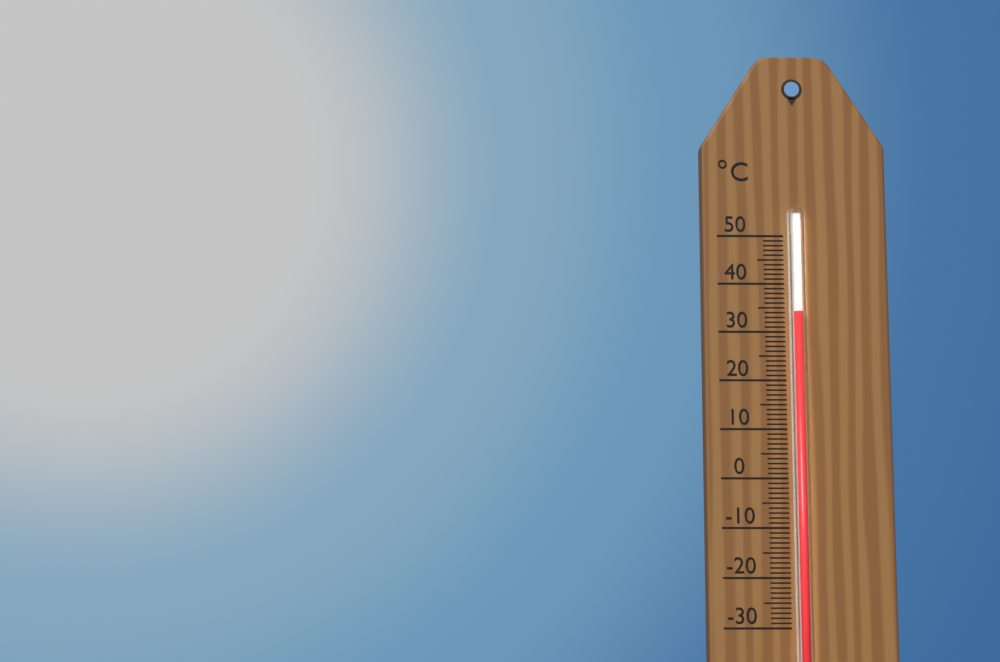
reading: 34 °C
